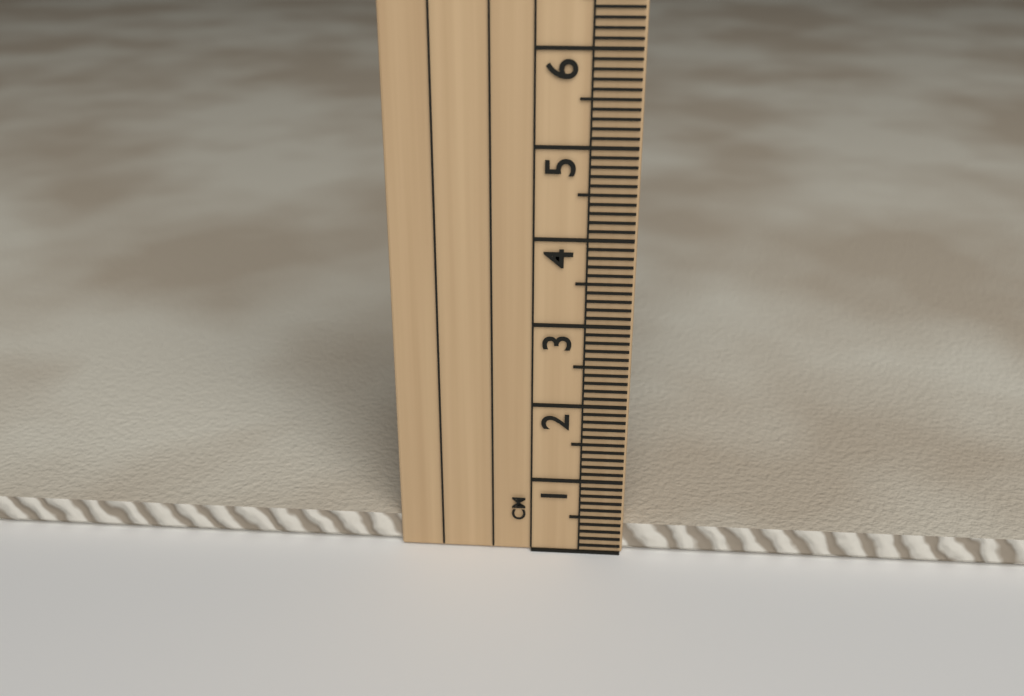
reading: 0.4 cm
